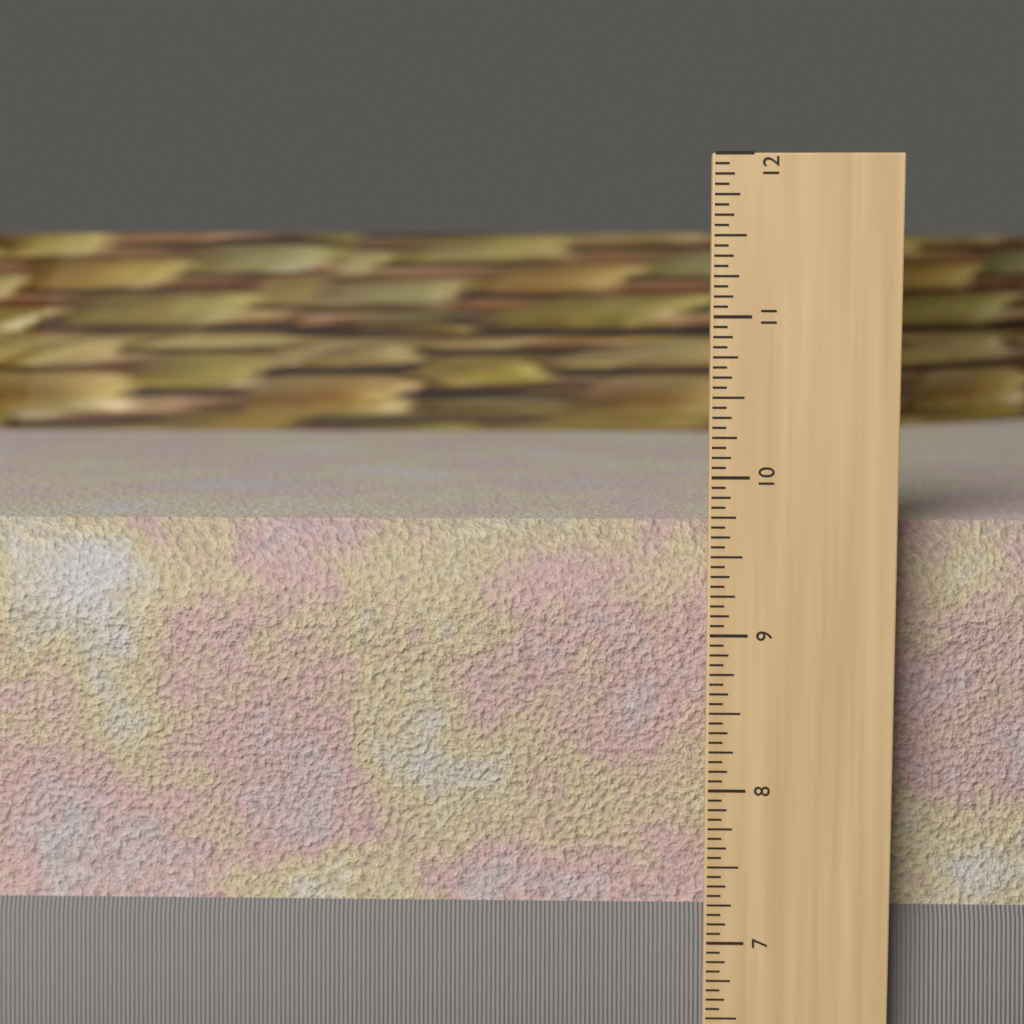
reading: 9.6875 in
